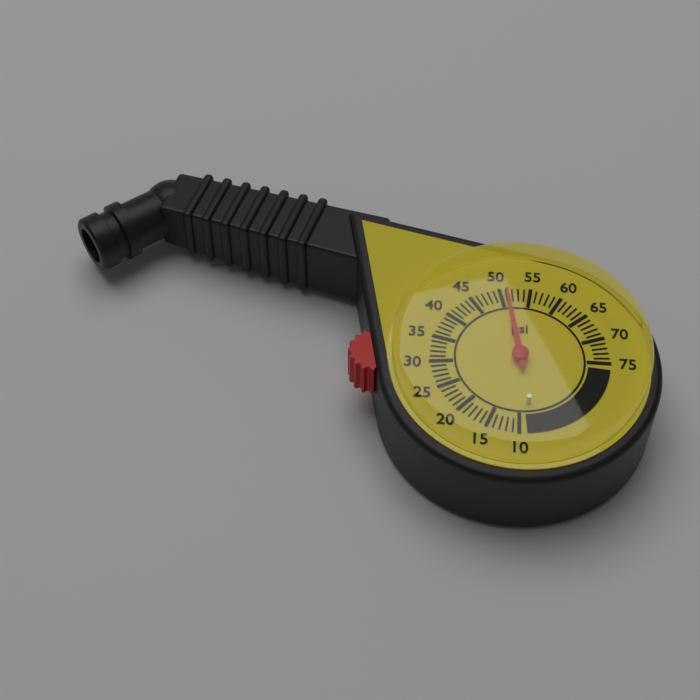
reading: 51 psi
